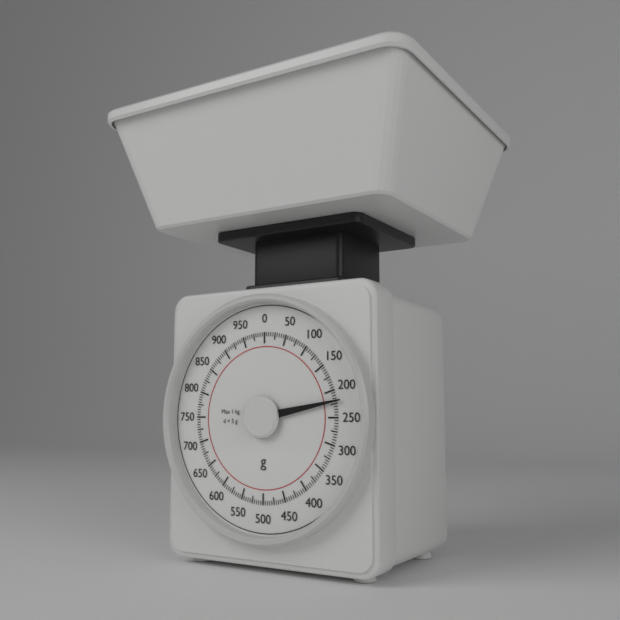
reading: 220 g
